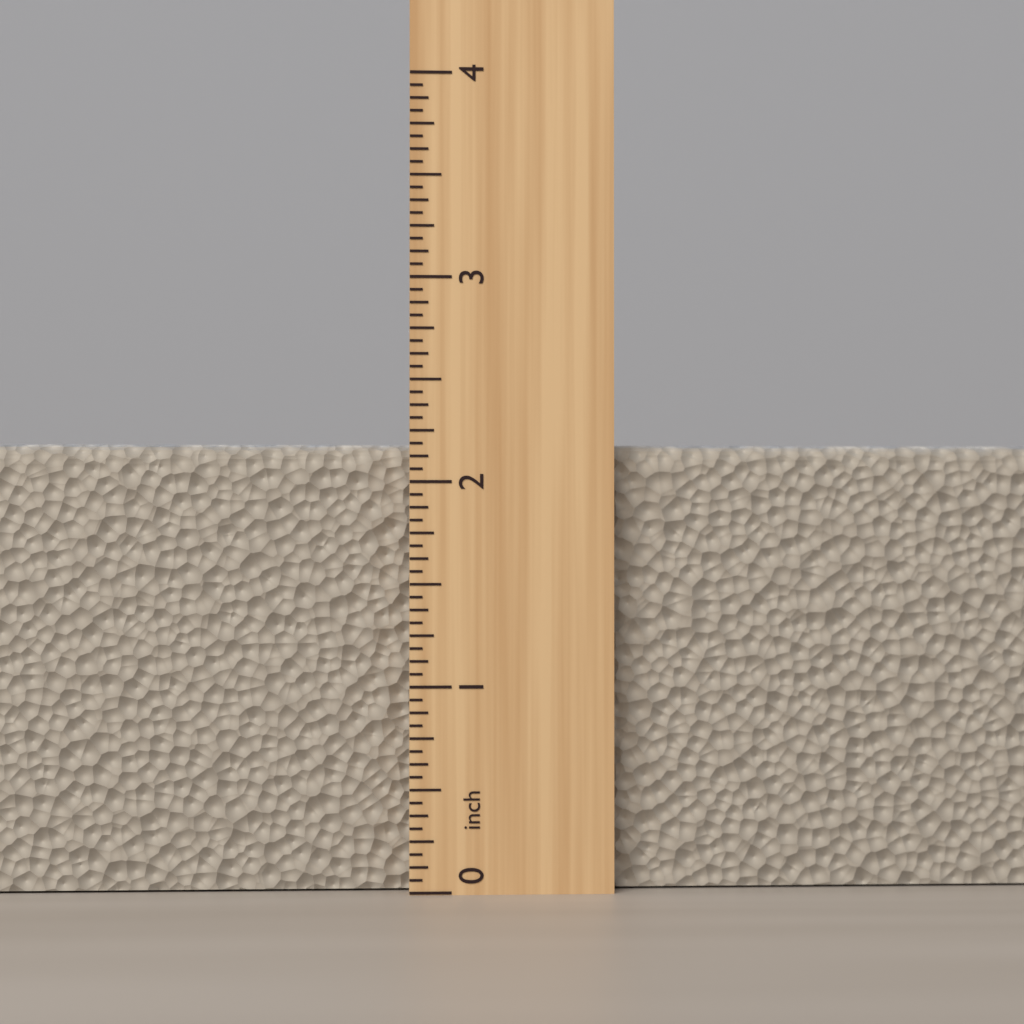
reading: 2.1875 inch
